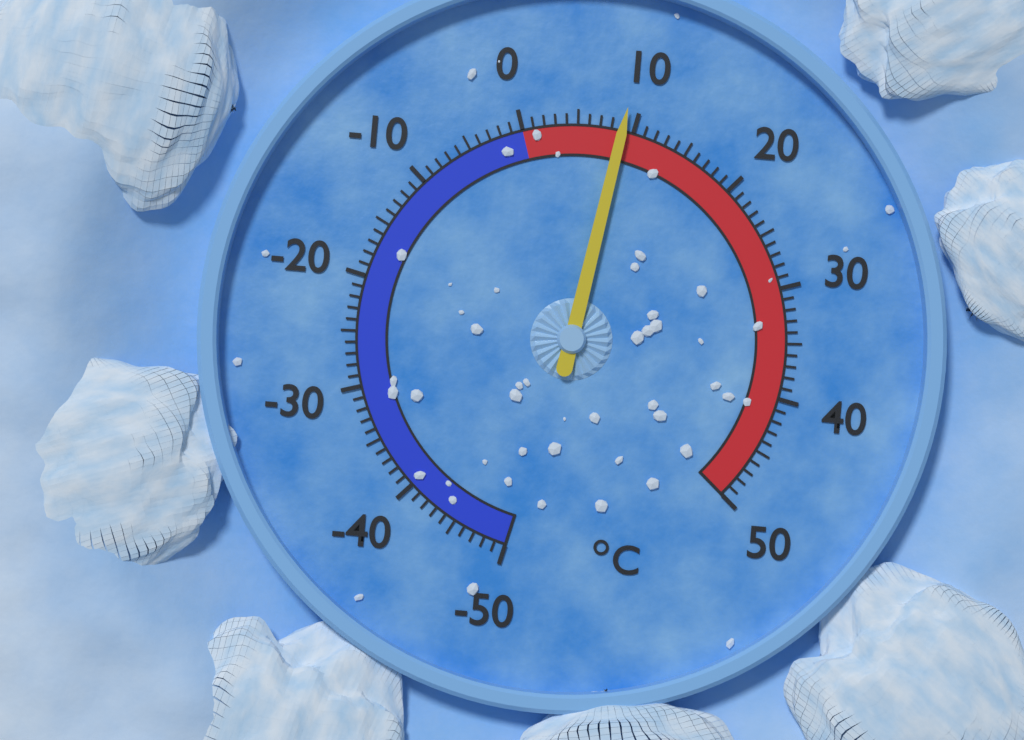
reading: 9 °C
